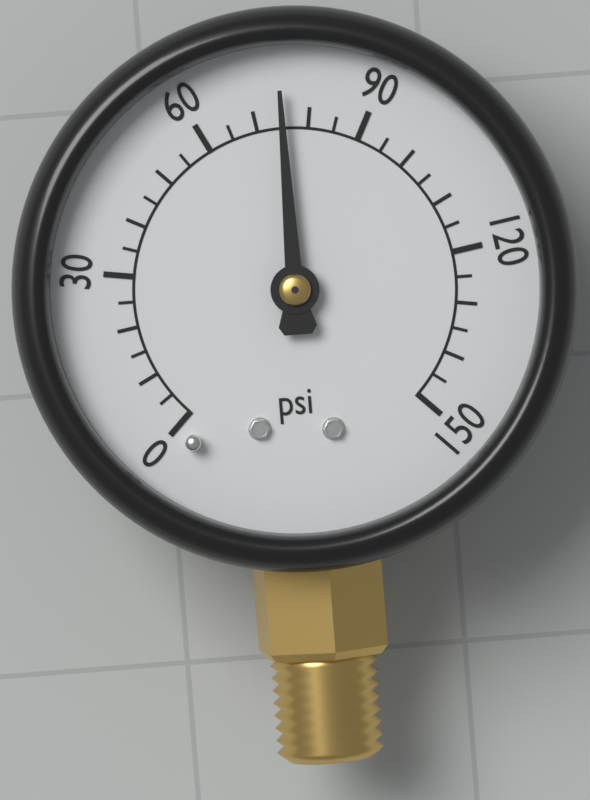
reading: 75 psi
